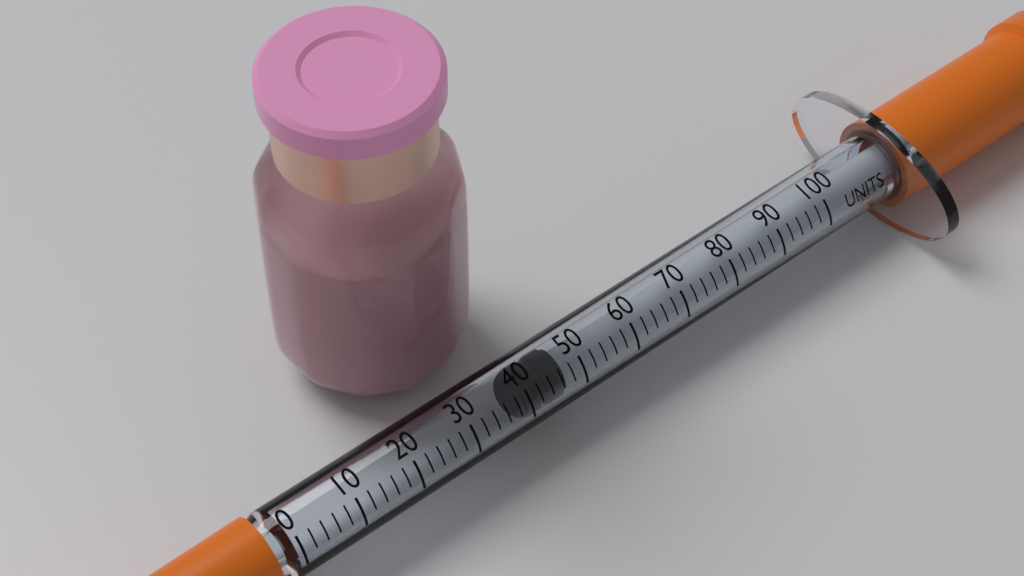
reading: 40 units
